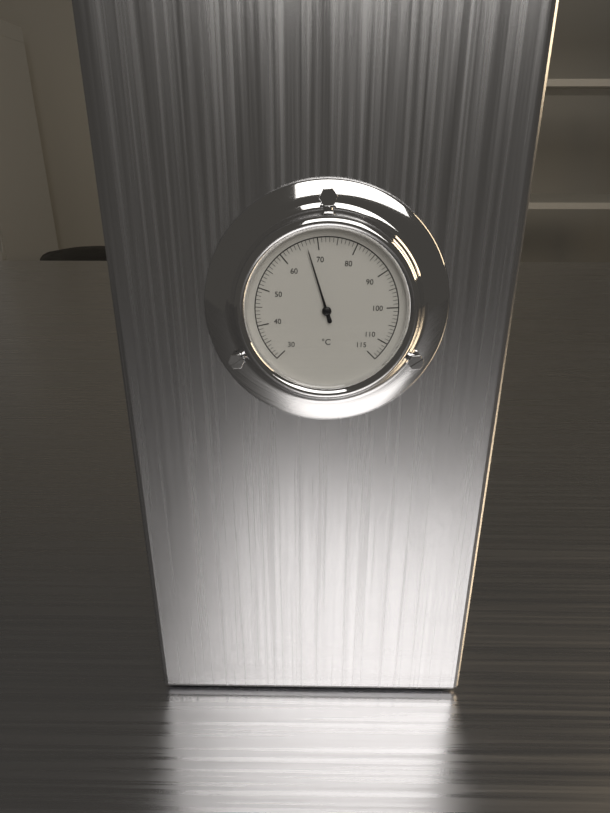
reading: 67 °C
